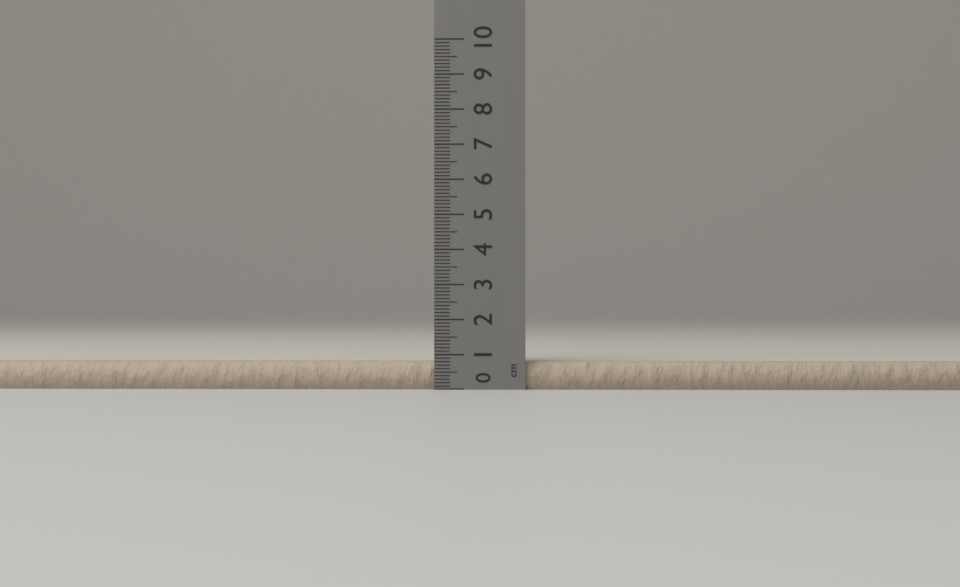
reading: 0.8 cm
